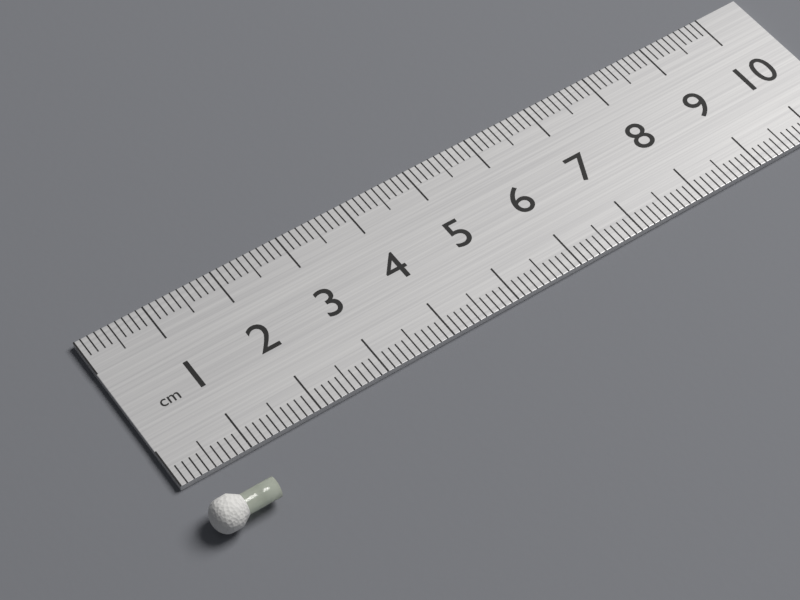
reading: 0.9 cm
